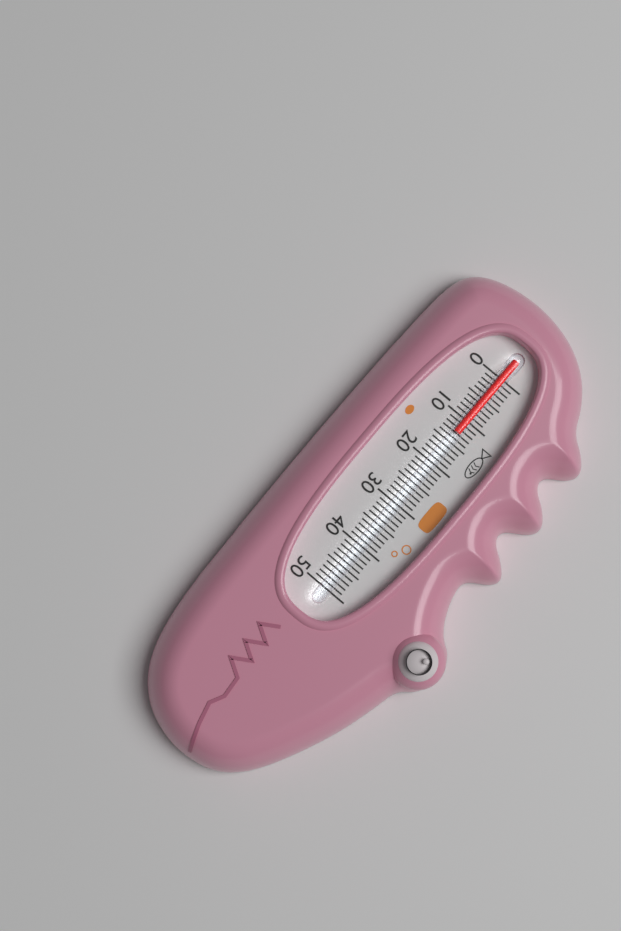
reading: 13 (no unit)
